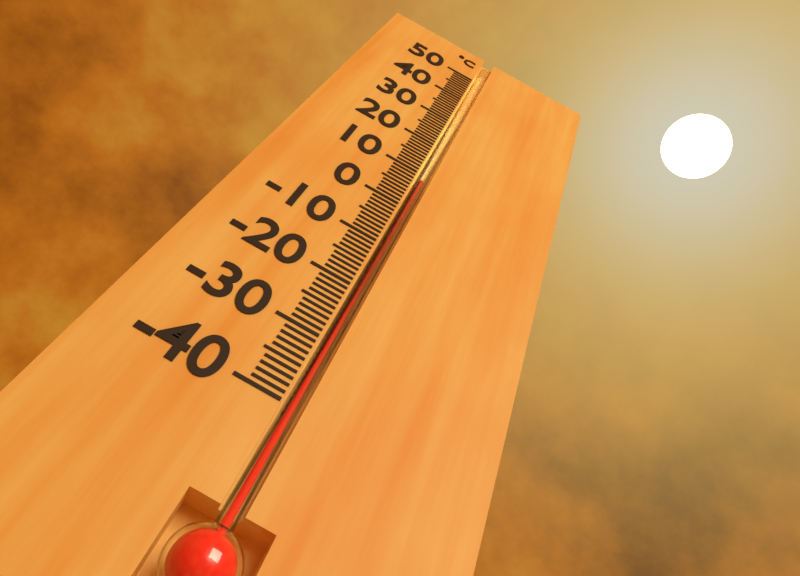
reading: 8 °C
